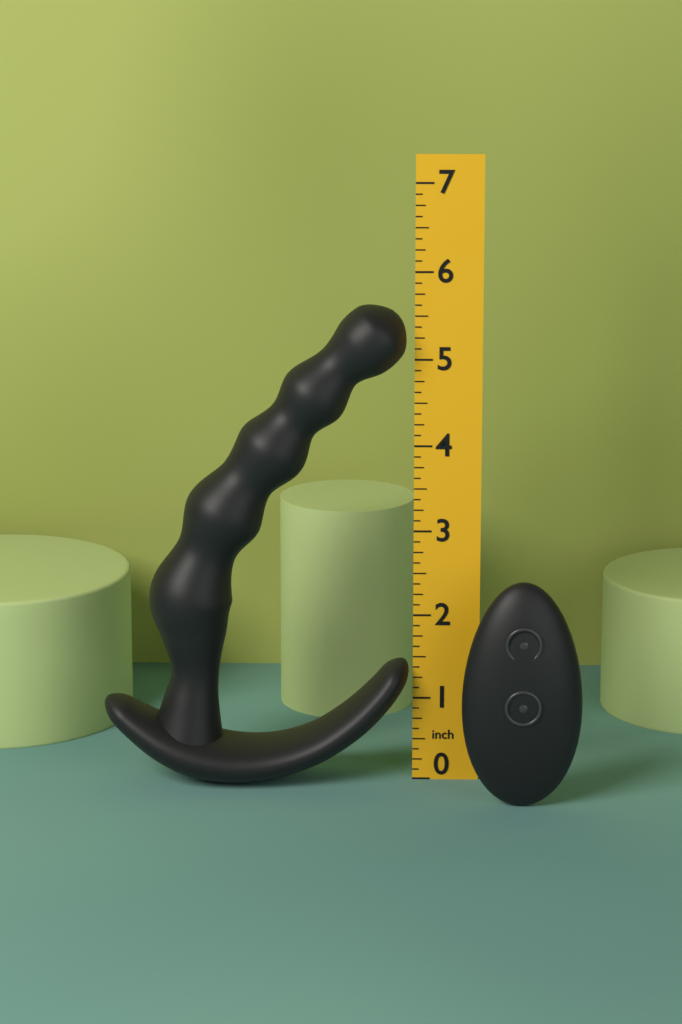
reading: 5.625 in
